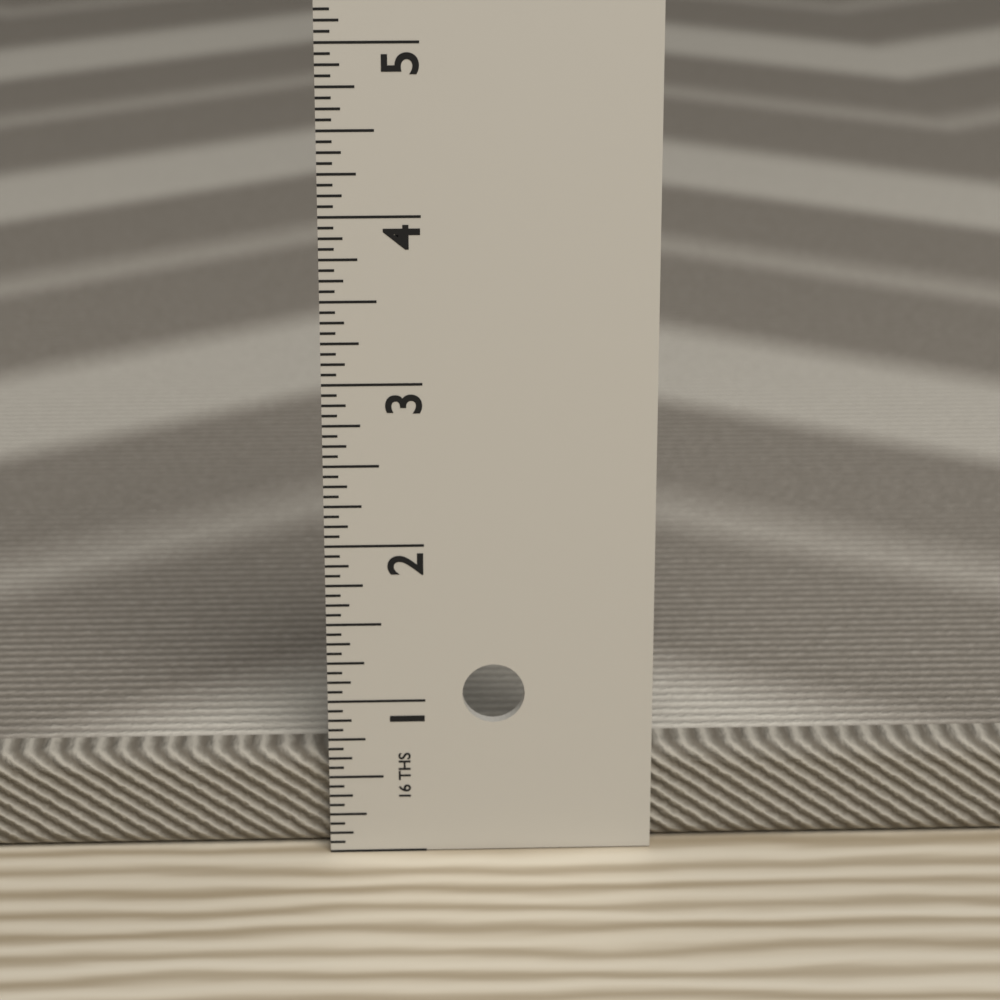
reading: 0.6250 in
